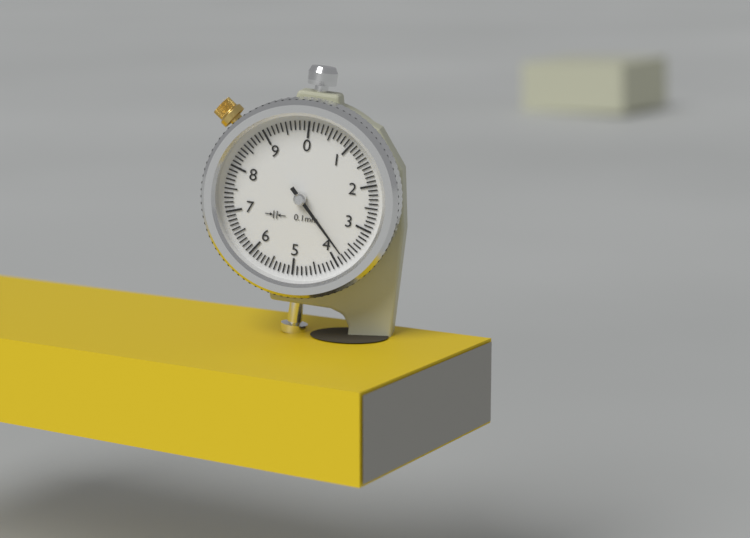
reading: 3.8 mm
